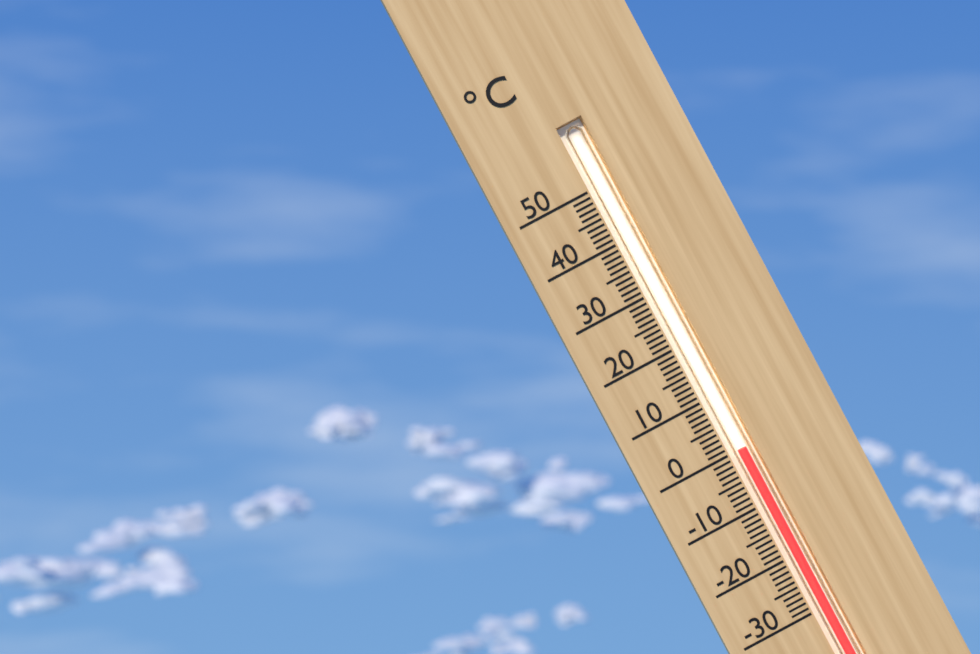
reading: 0 °C
